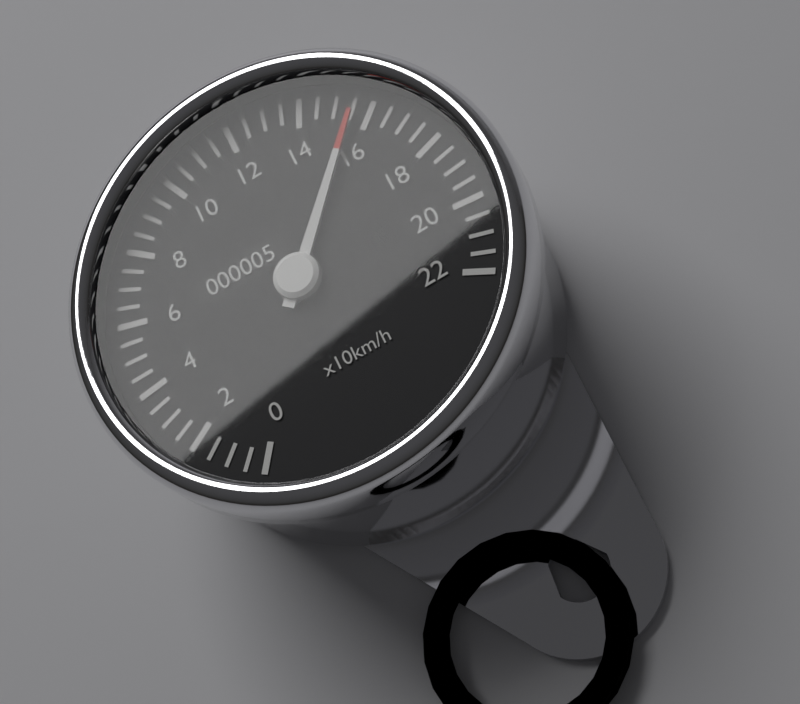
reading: 155 km/h
